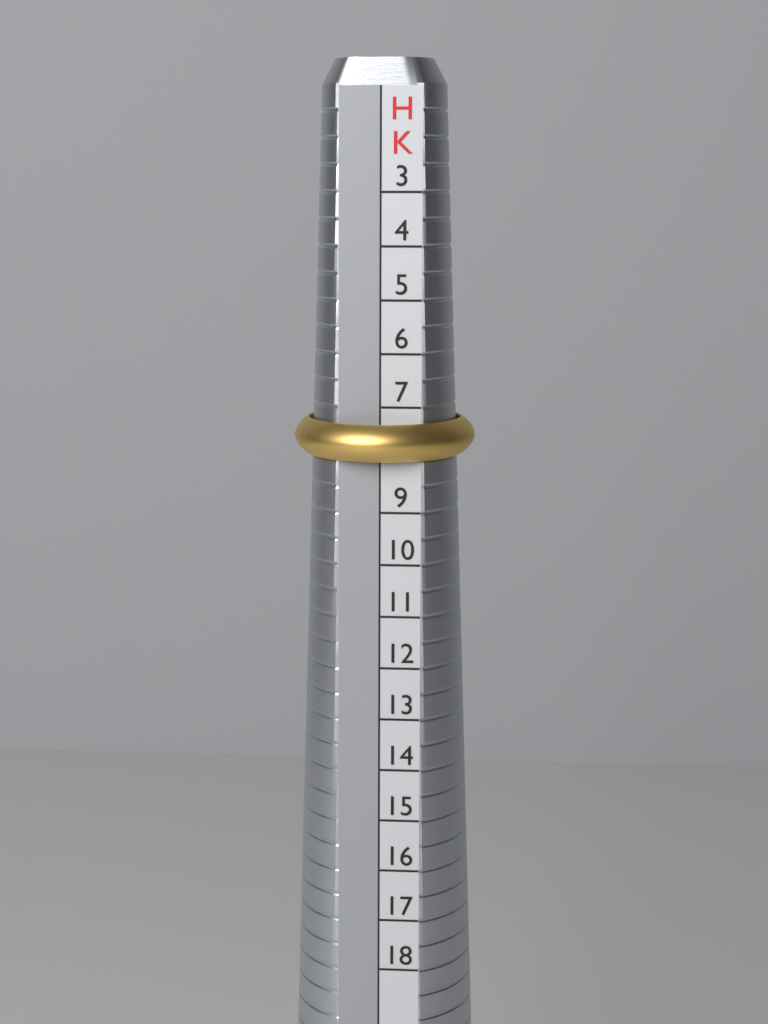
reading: 8 HK
